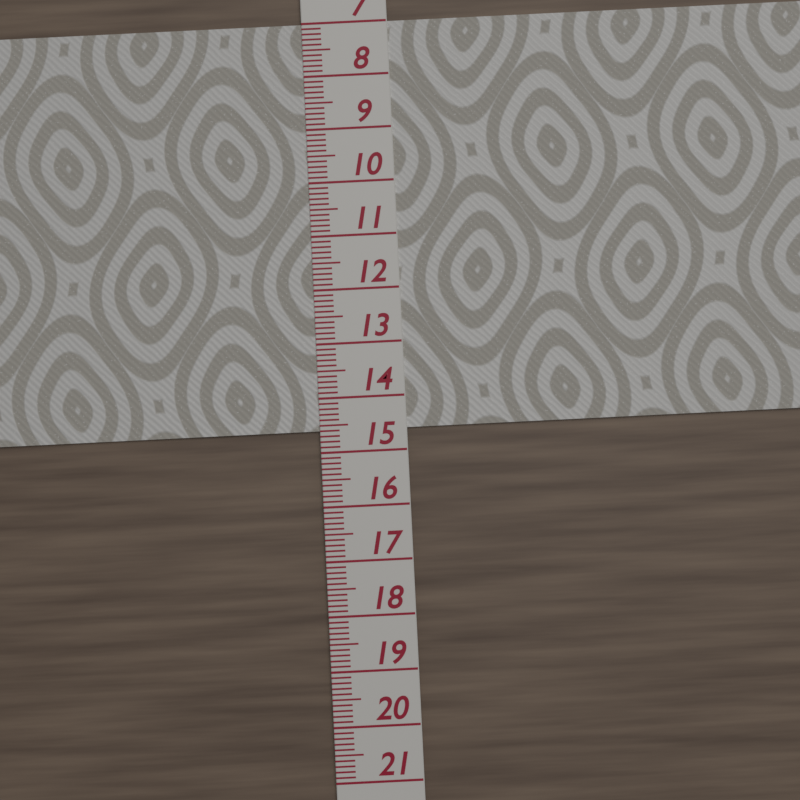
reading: 14.6 (no unit)
